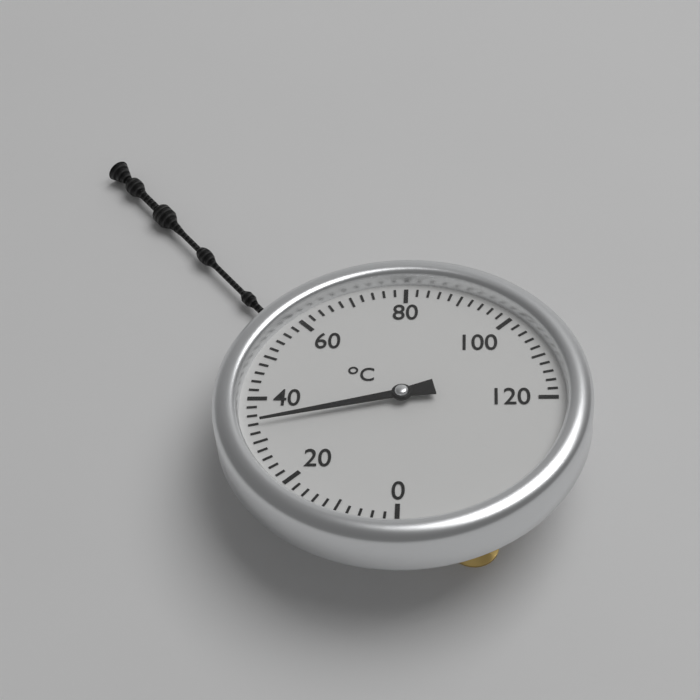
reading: 34 °C
